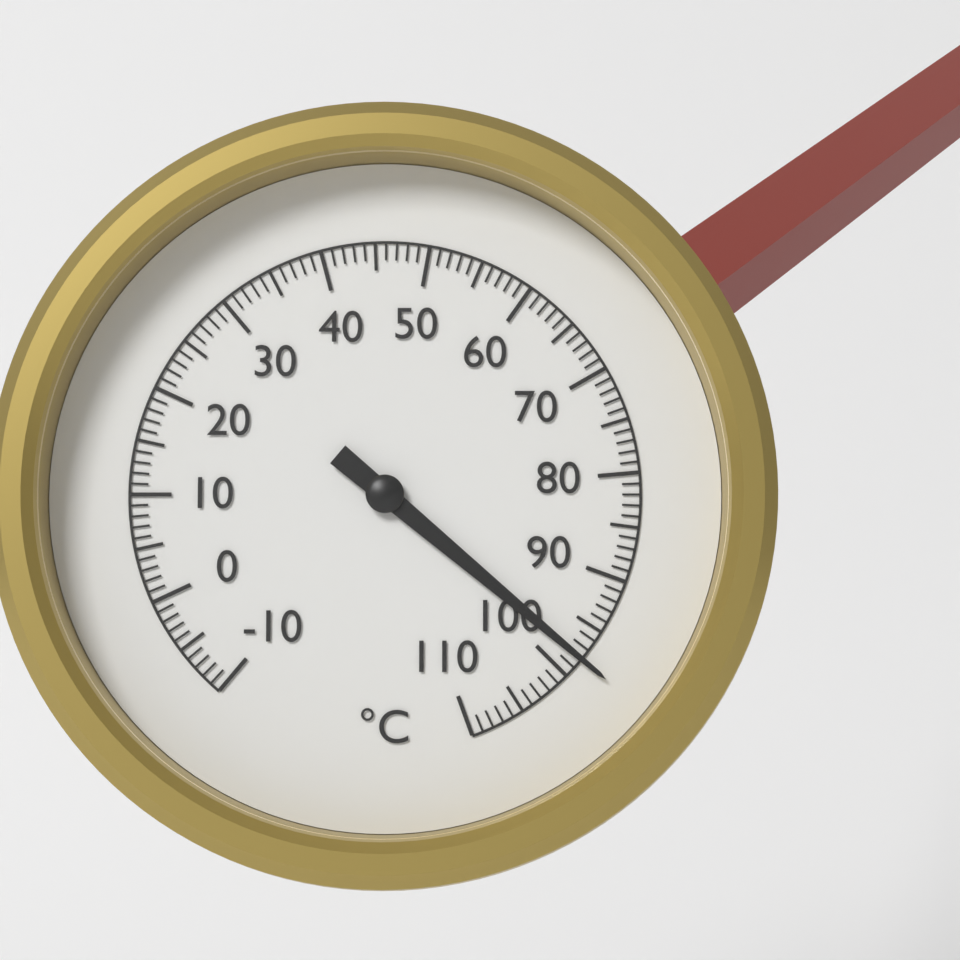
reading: 98 °C
